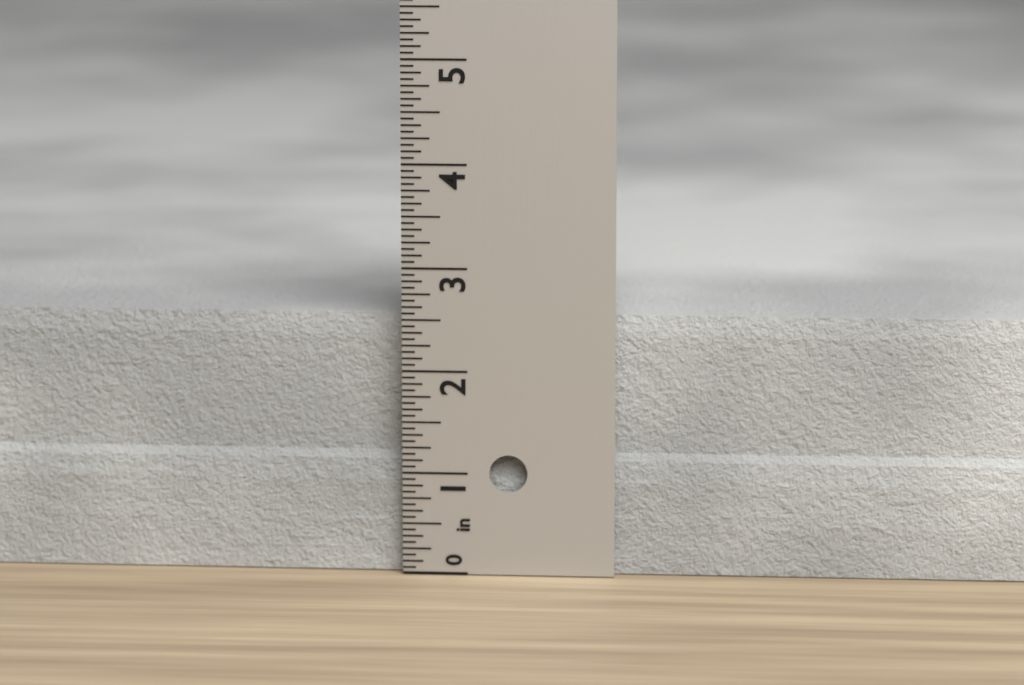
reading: 2.5000 in
